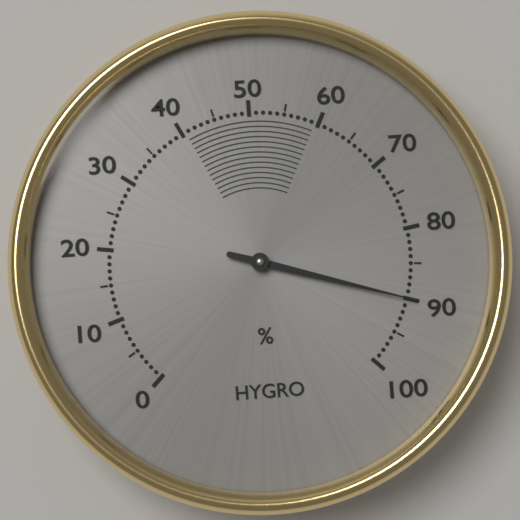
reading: 90 %
